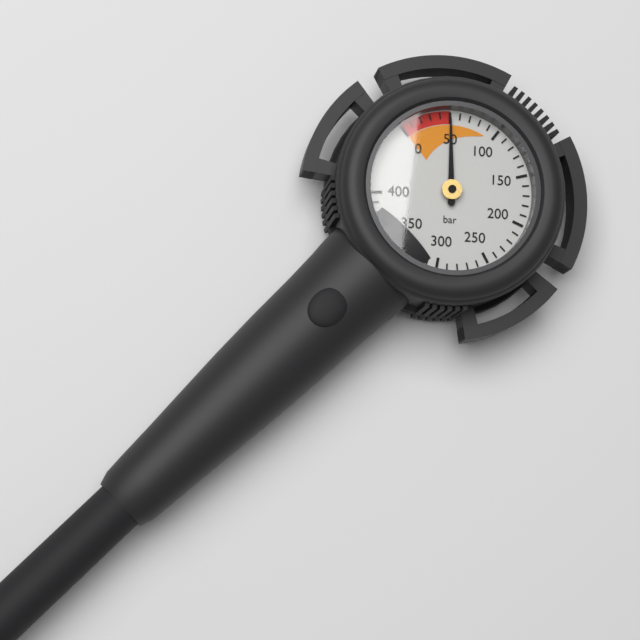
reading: 50 bar
